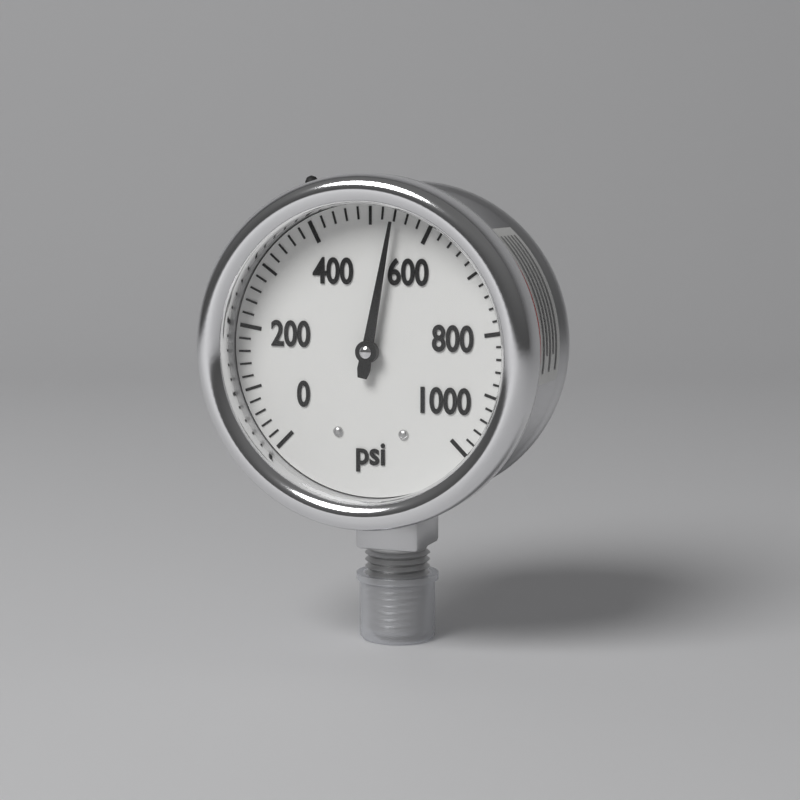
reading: 540 psi
